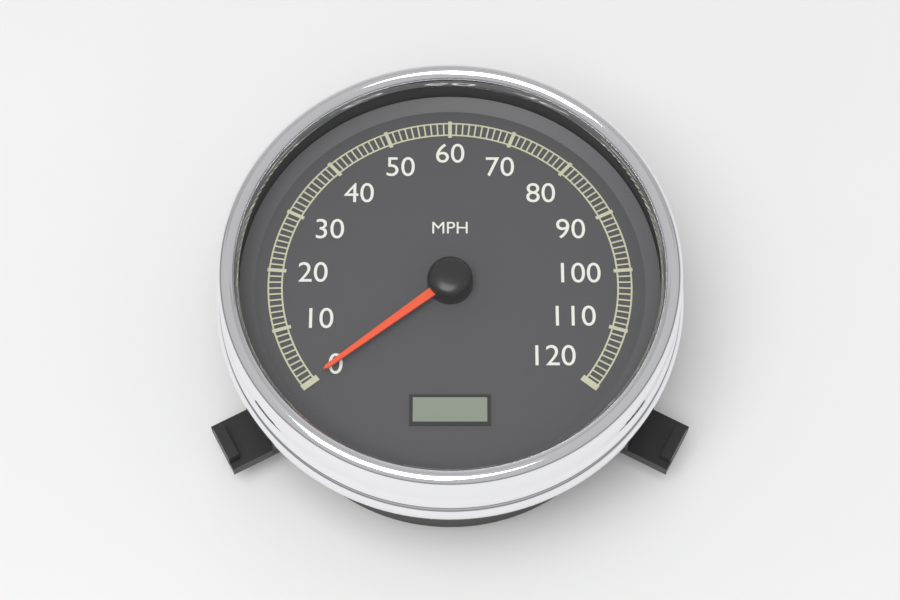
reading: 0 MPH
